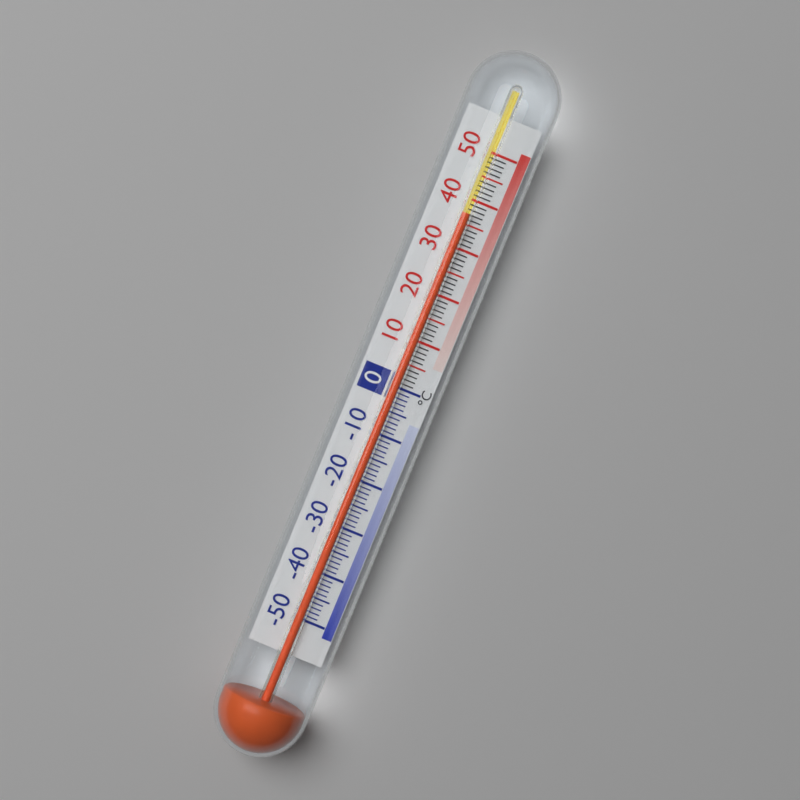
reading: 37 °C
